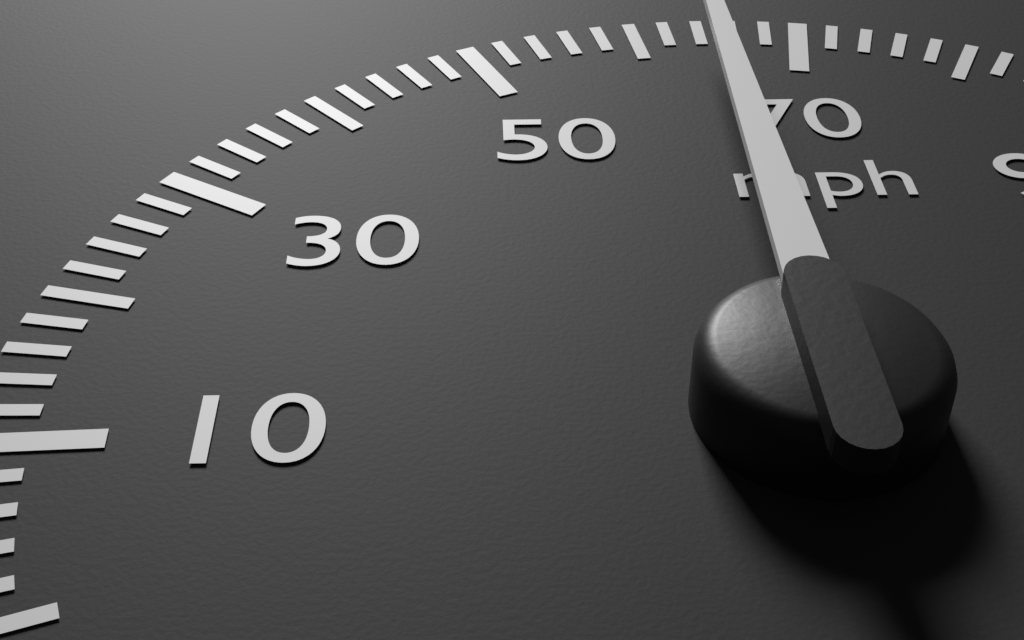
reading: 64 mph
